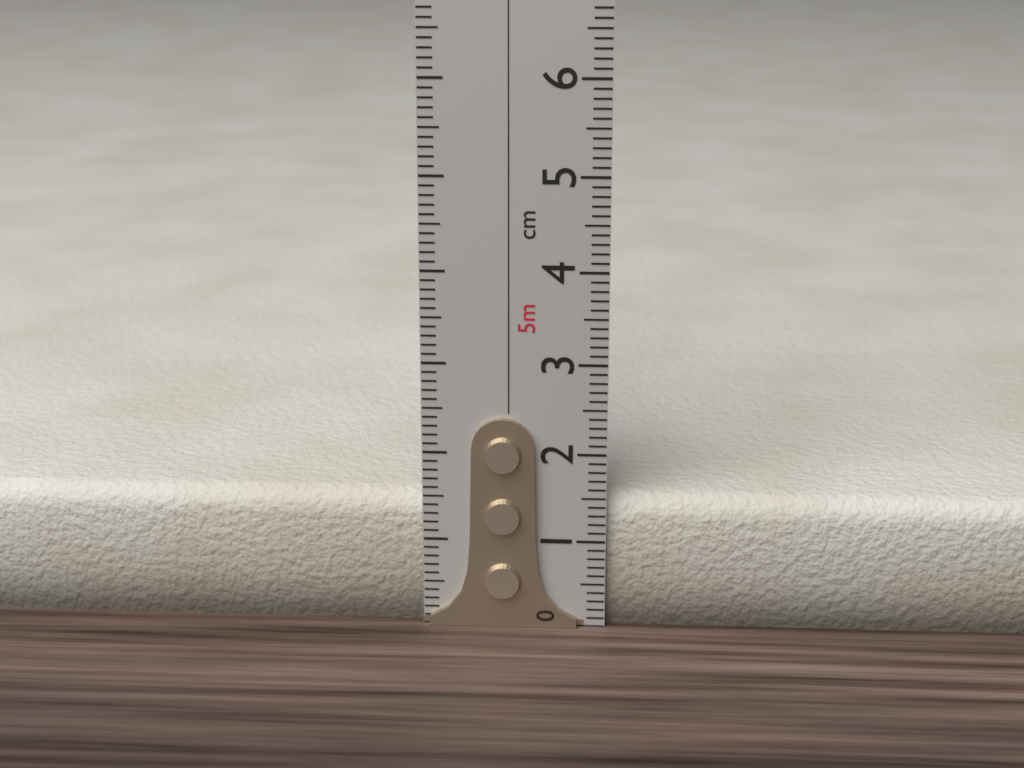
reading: 1.5 cm
